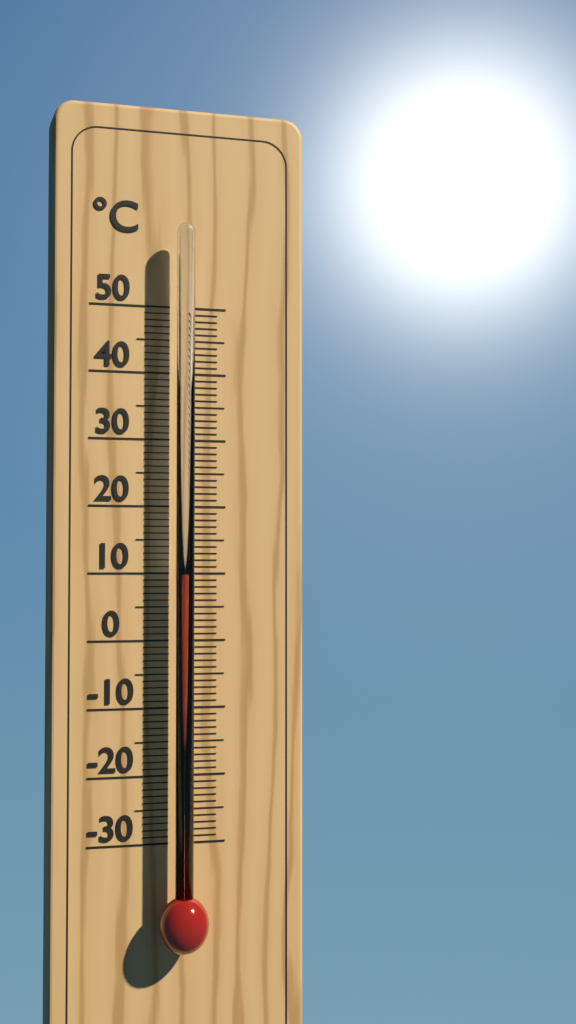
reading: 10 °C
